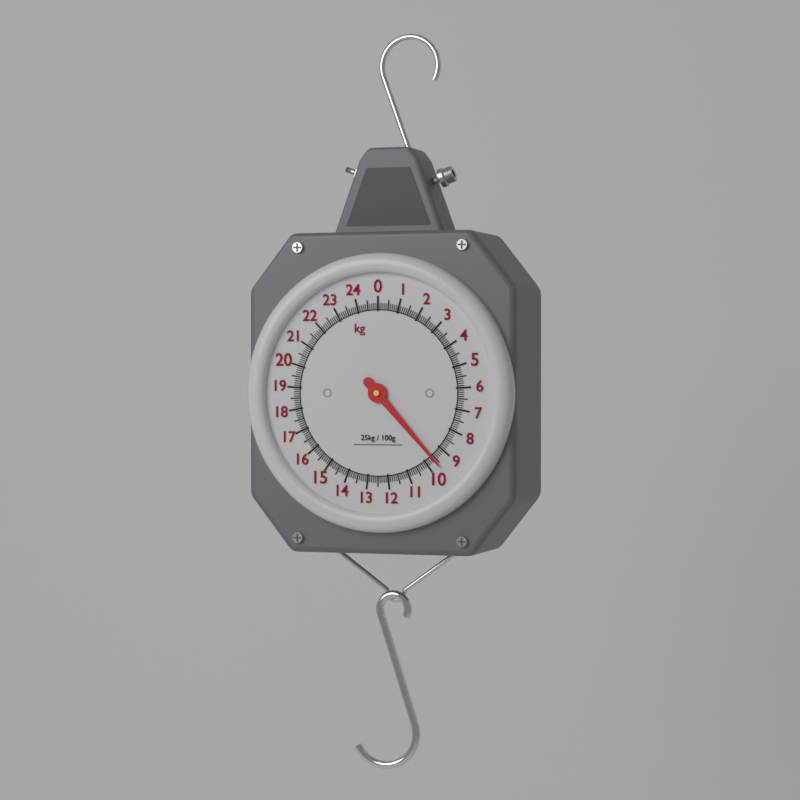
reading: 9.6 kg
